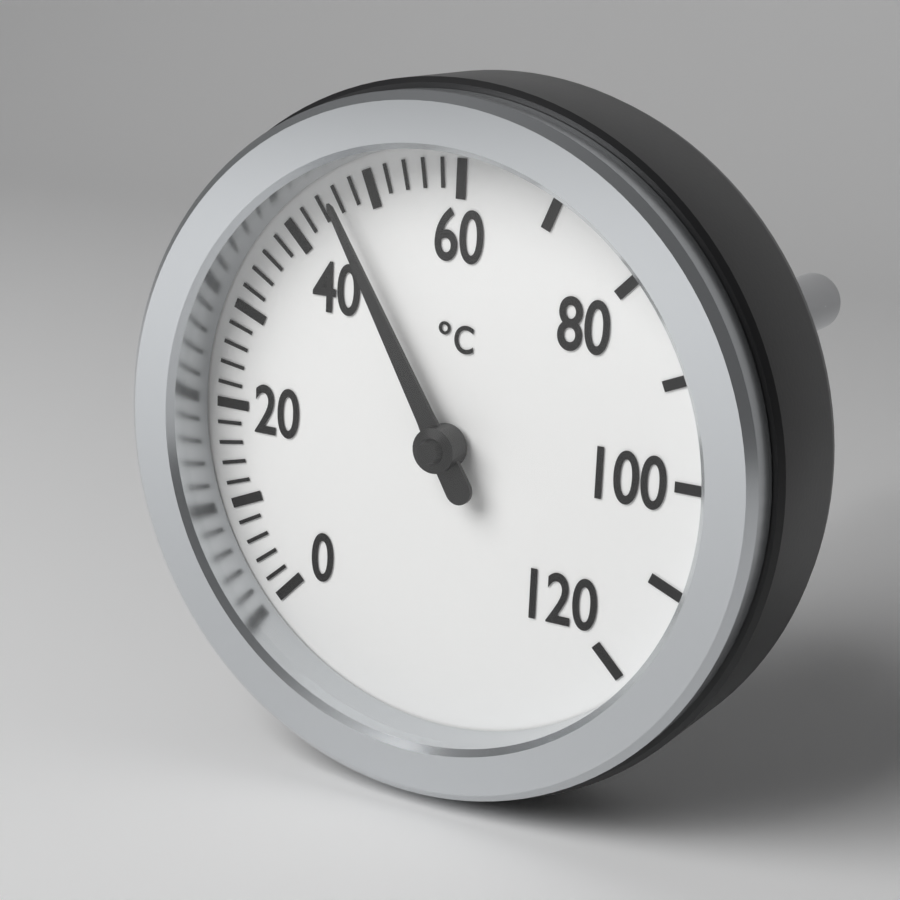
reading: 46 °C
